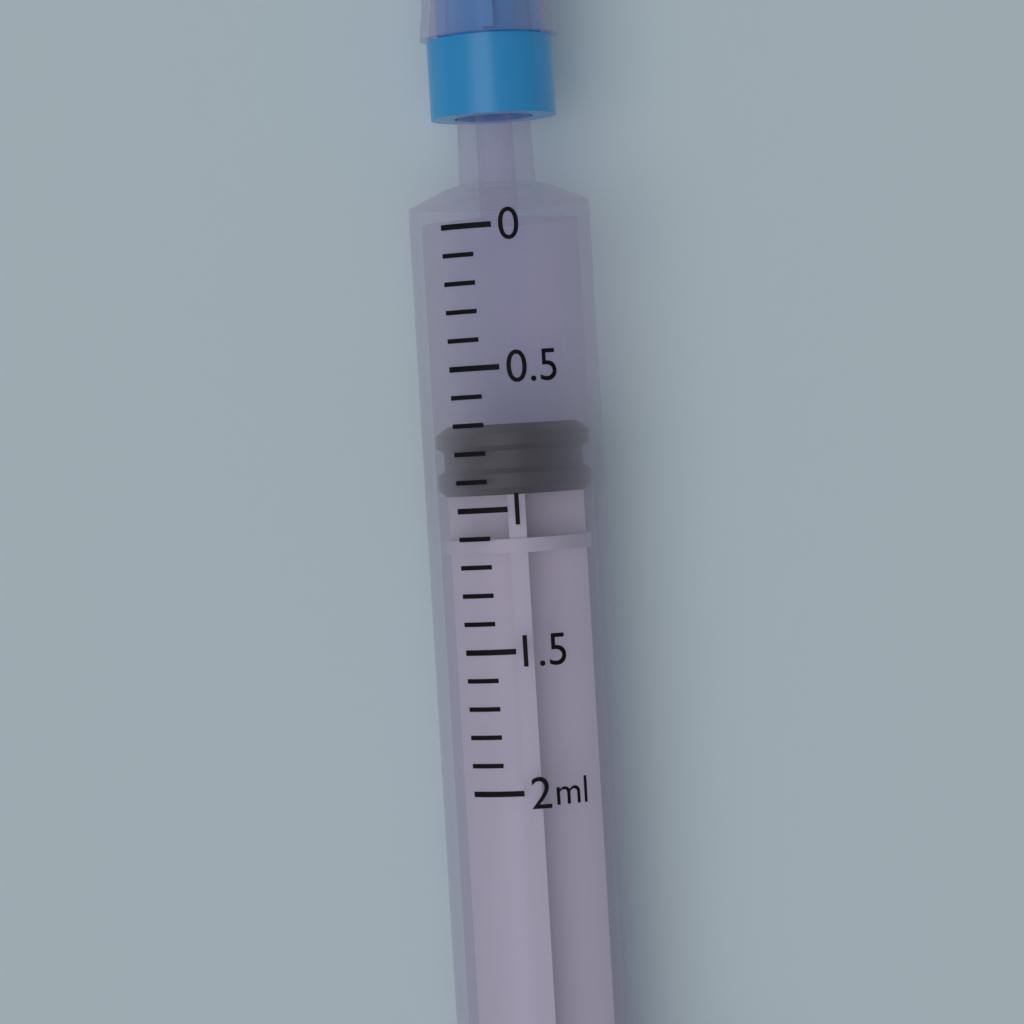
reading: 0.7 ml
